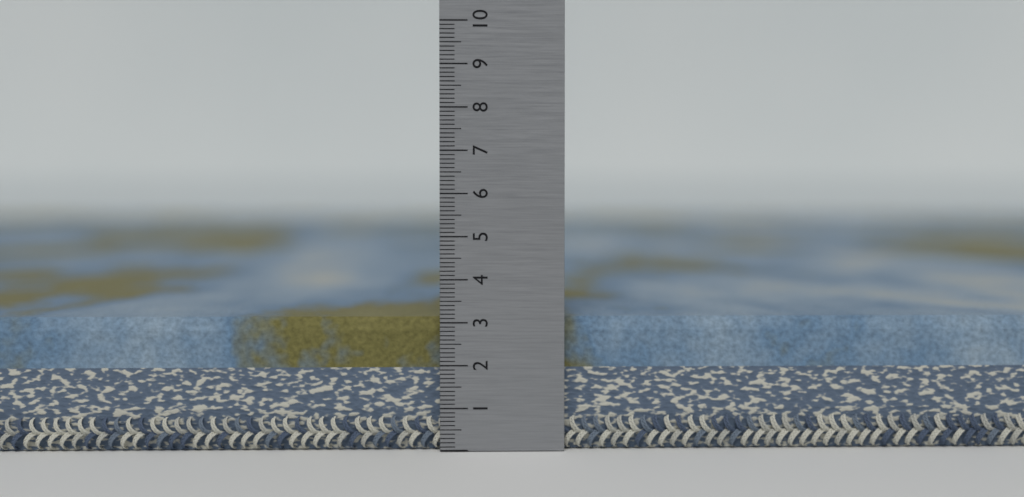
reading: 3.1 (no unit)
